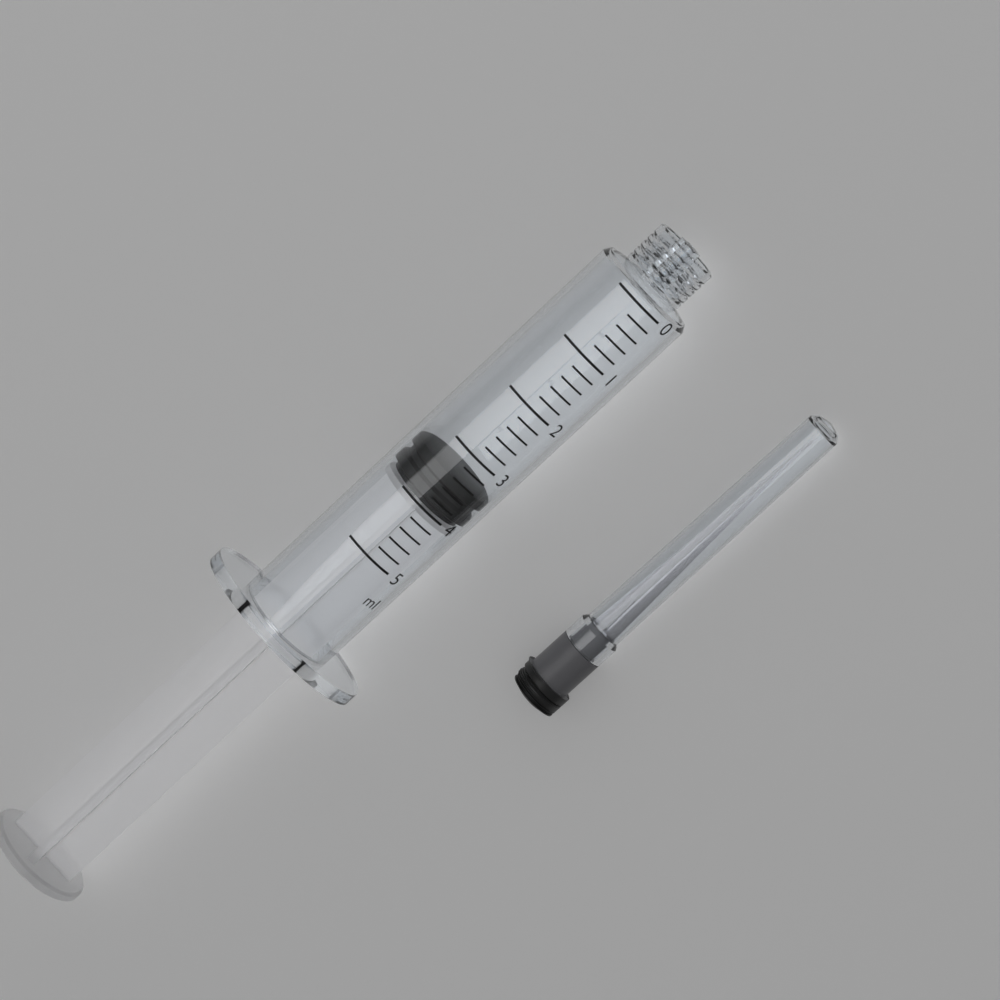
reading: 3.4 ml
